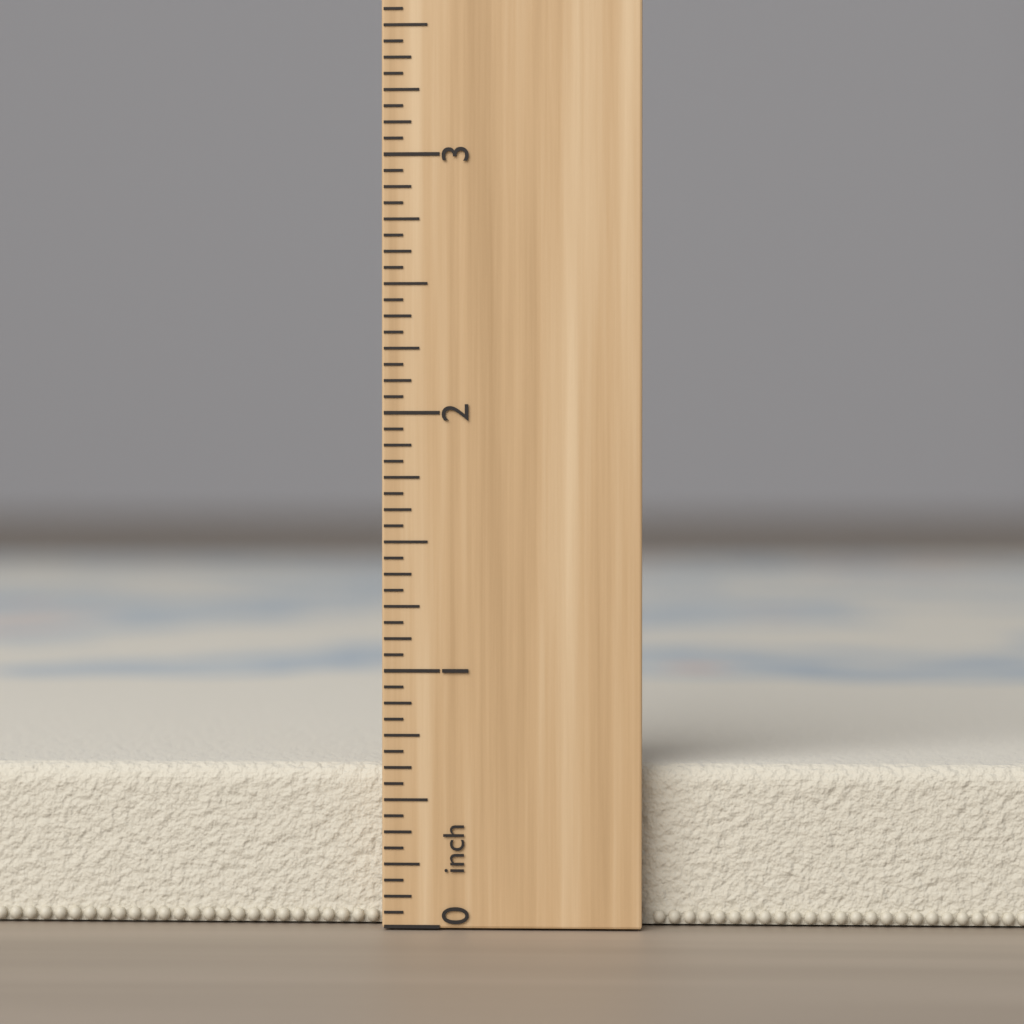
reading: 0.6250 inch
